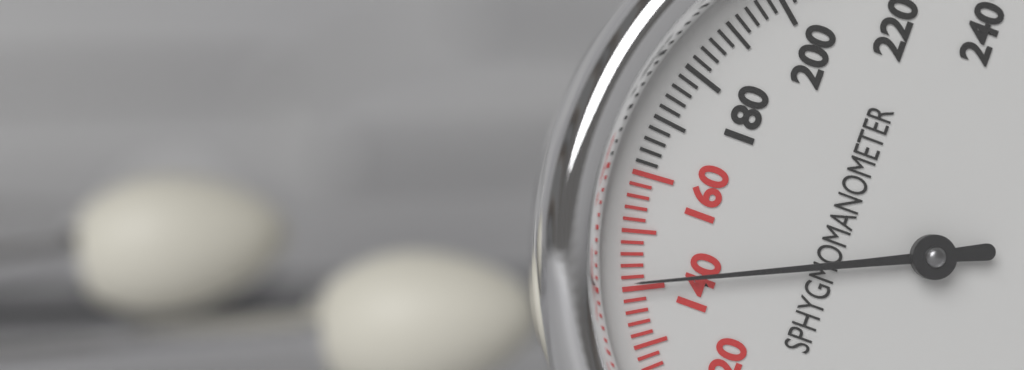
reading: 141 mmHg
